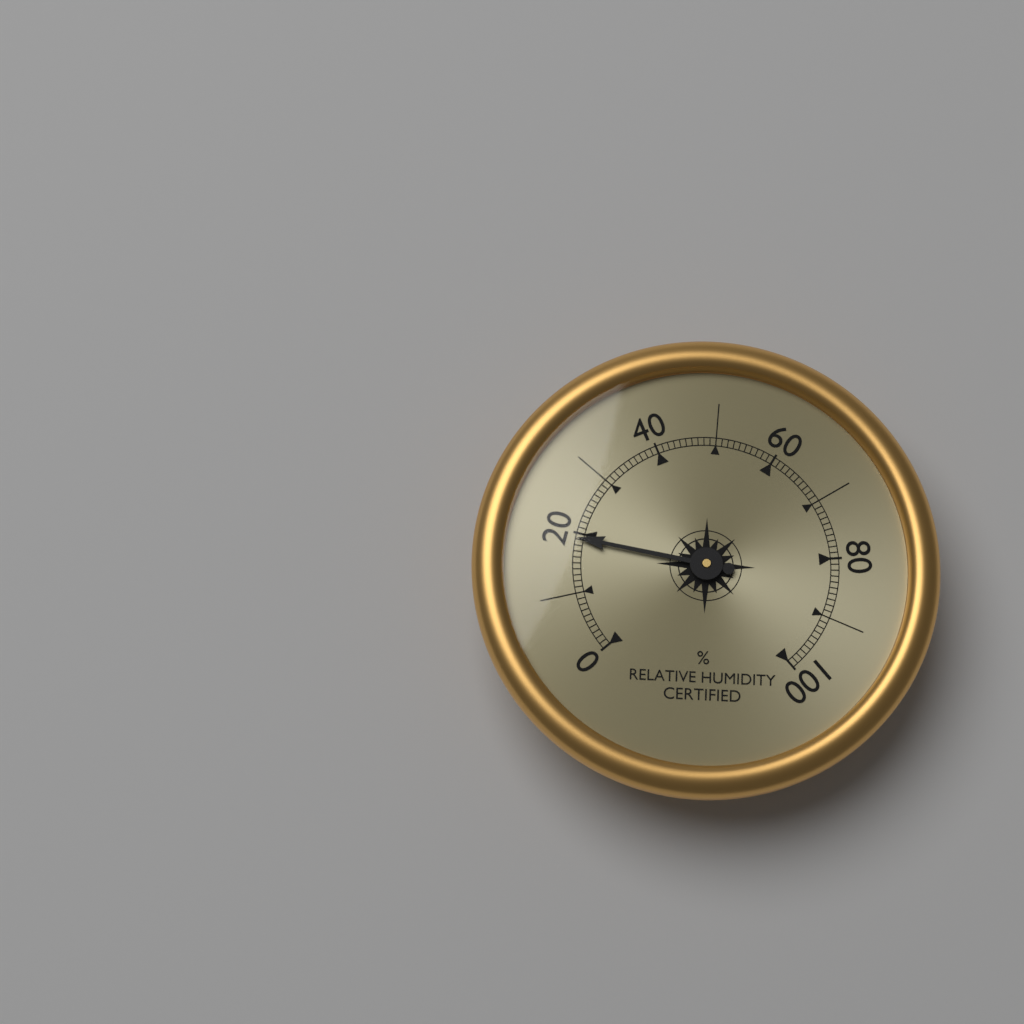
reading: 19 %
